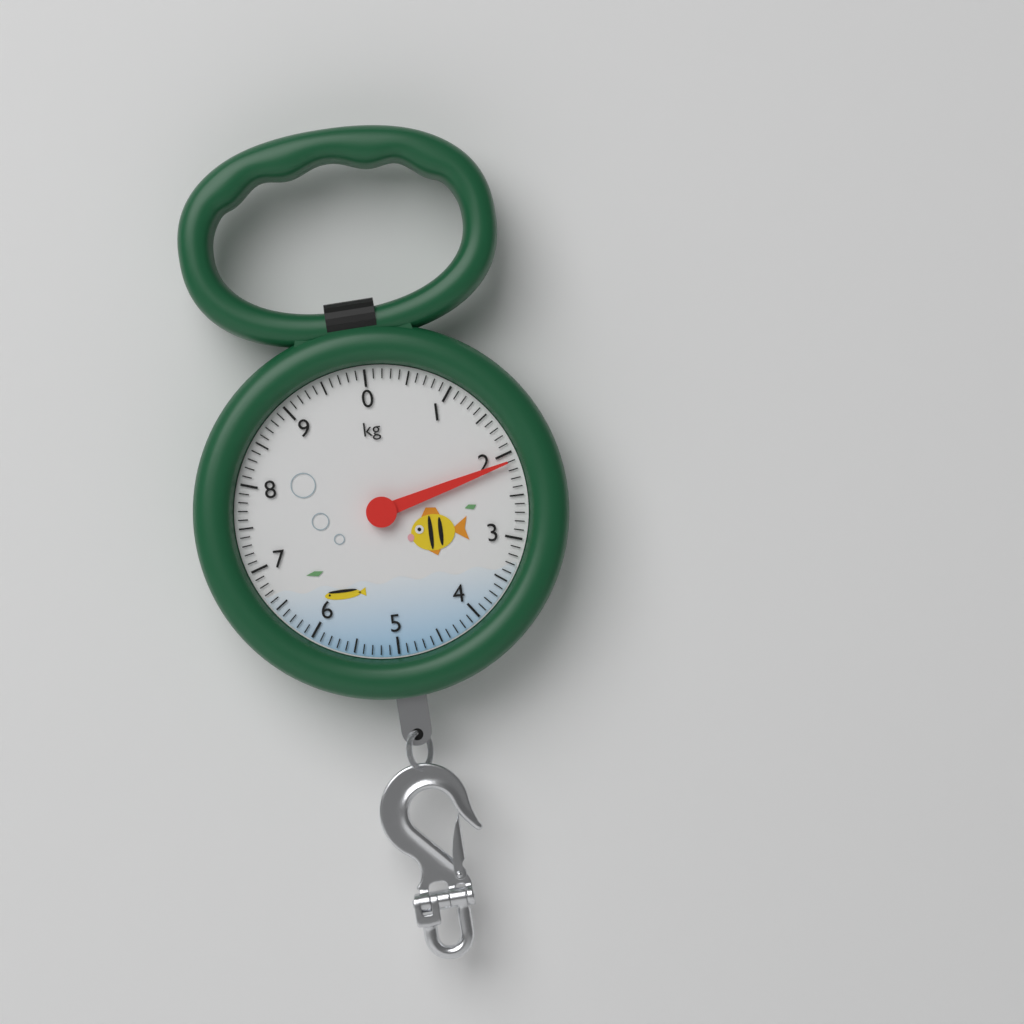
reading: 2.1 kg
